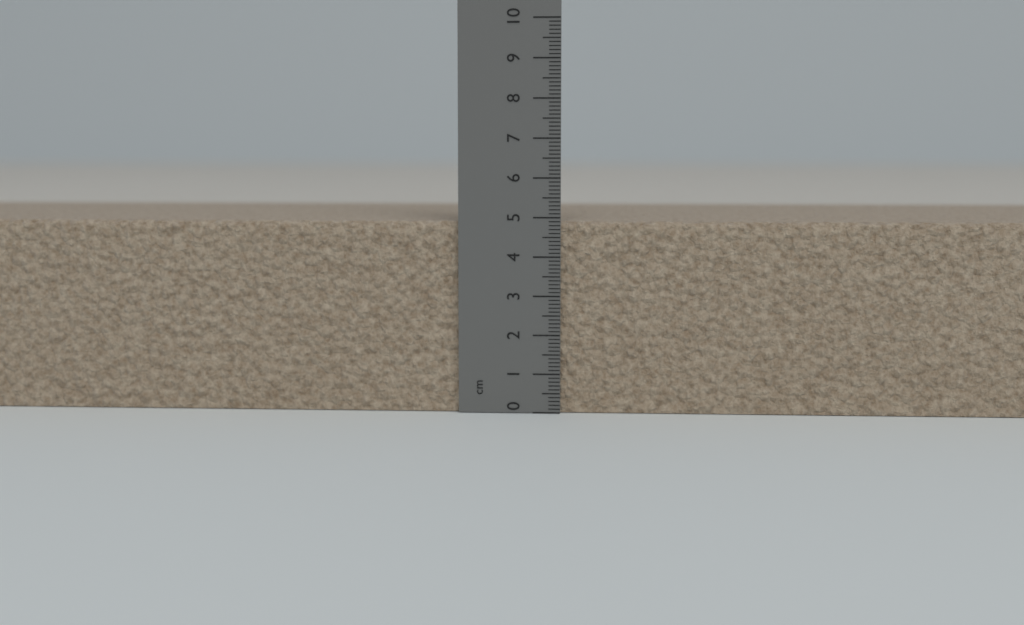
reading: 4.9 cm
